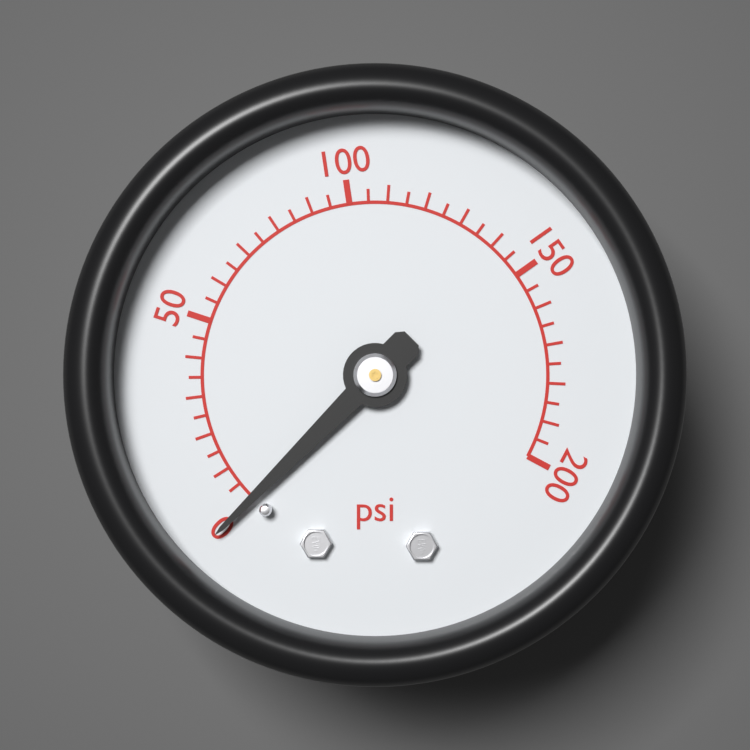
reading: 0 psi
